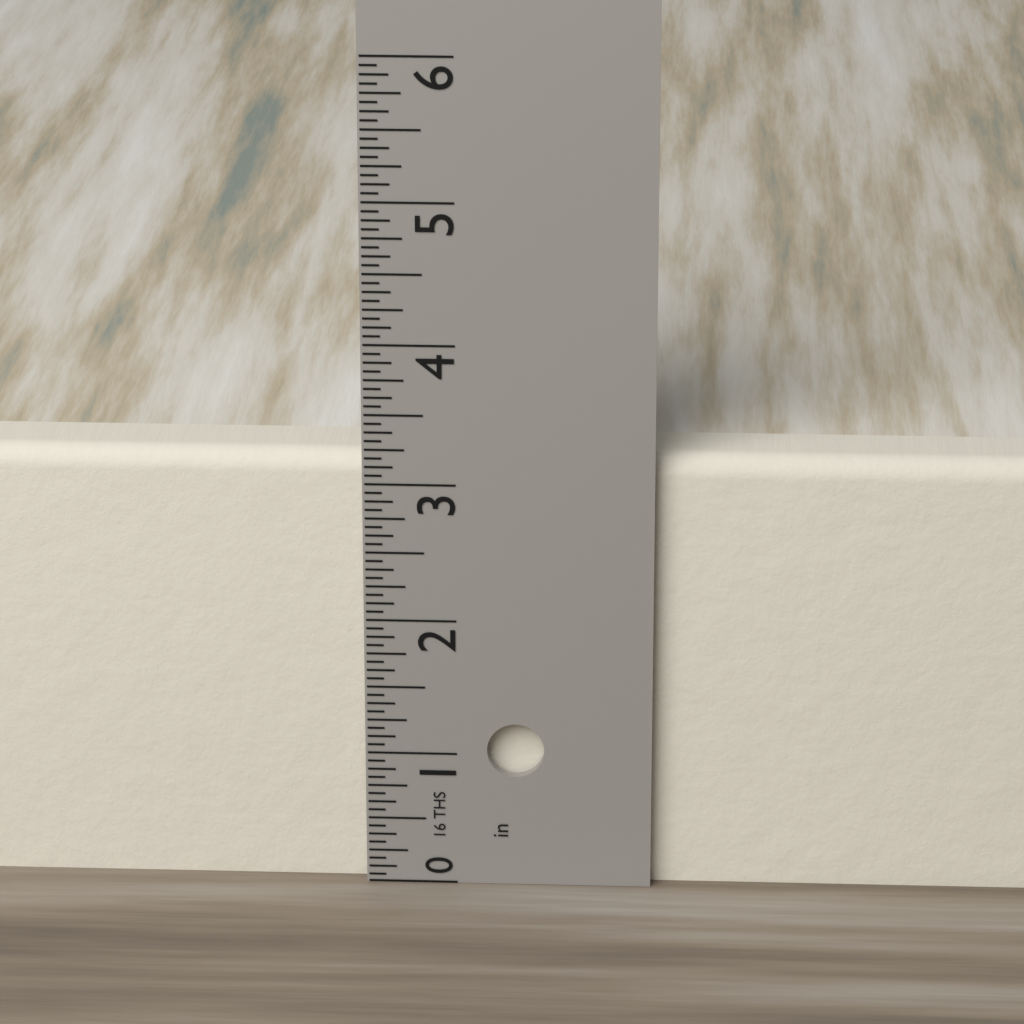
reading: 3.1875 in
